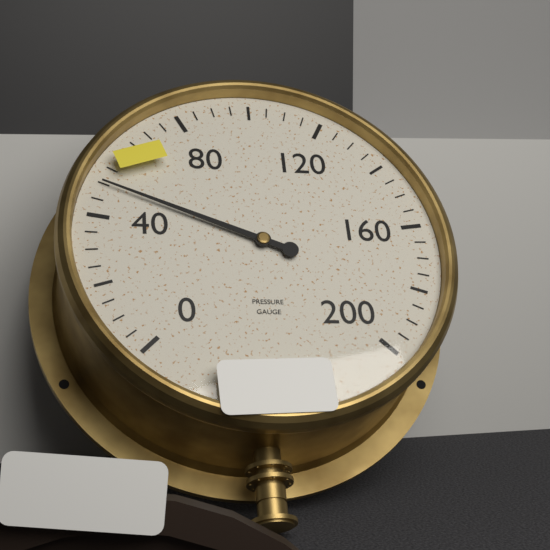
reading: 50 (no unit)
